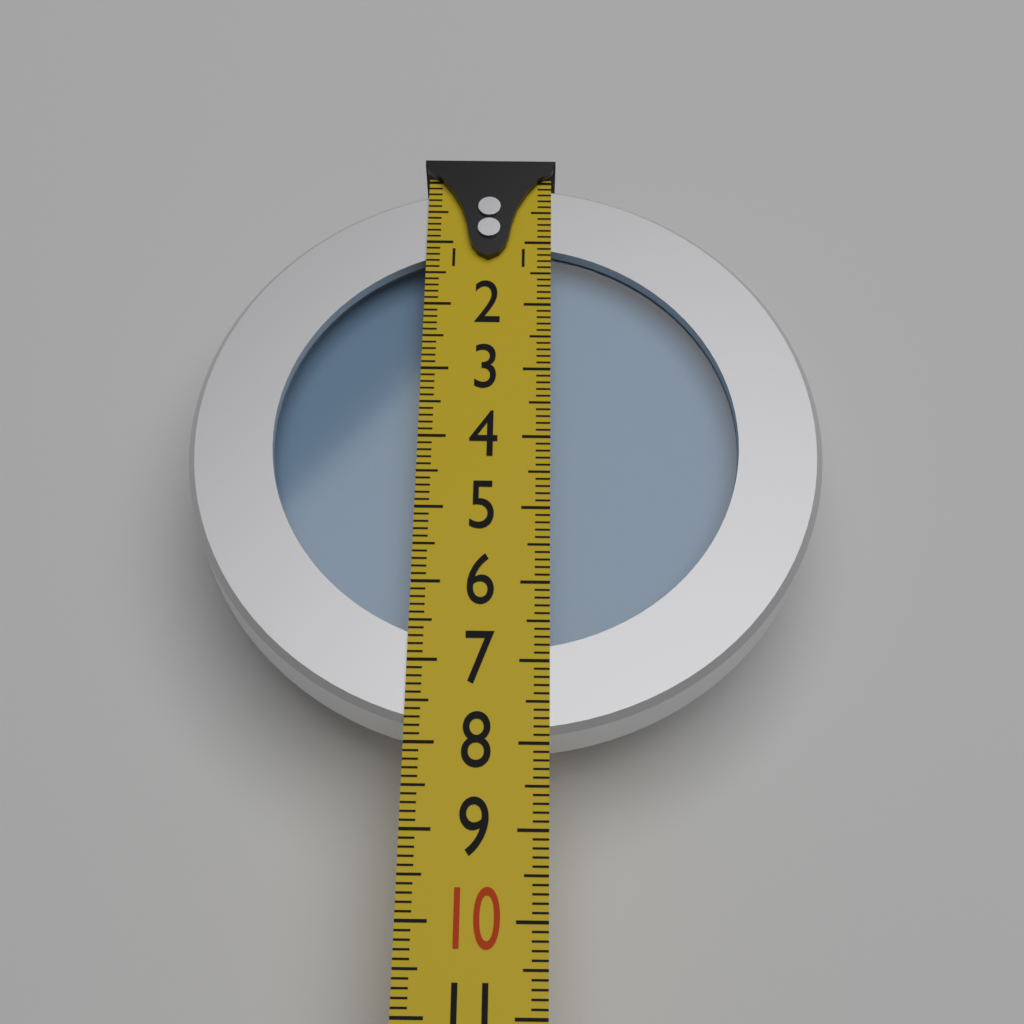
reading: 7.9 (no unit)
